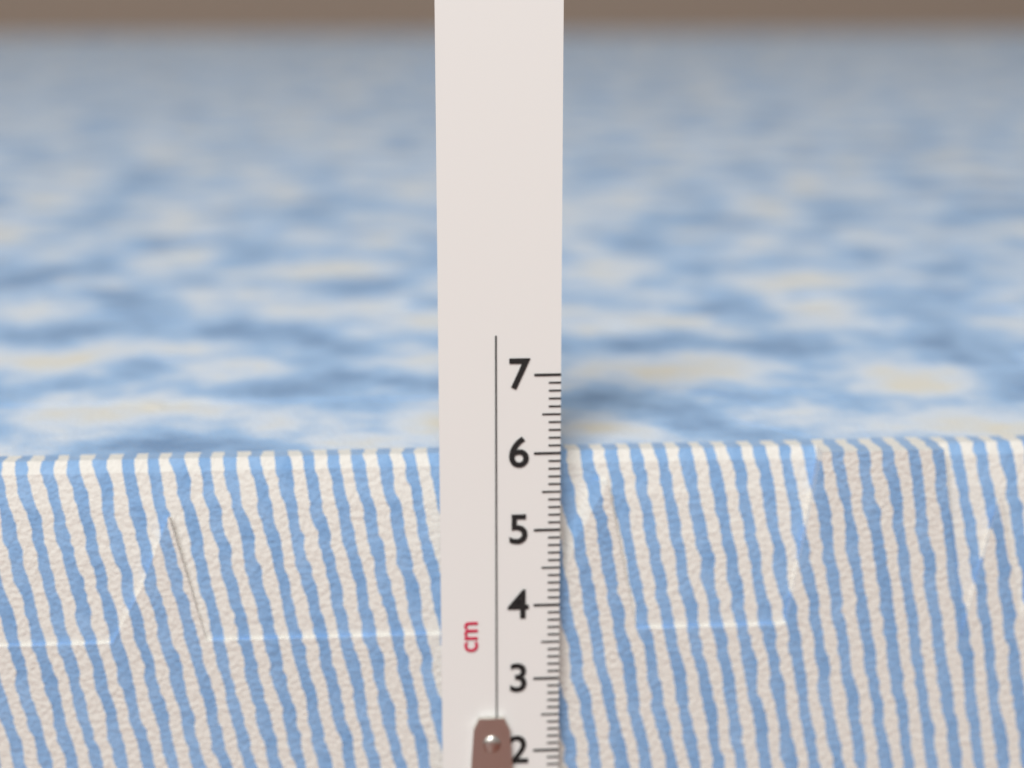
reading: 5.9 cm
